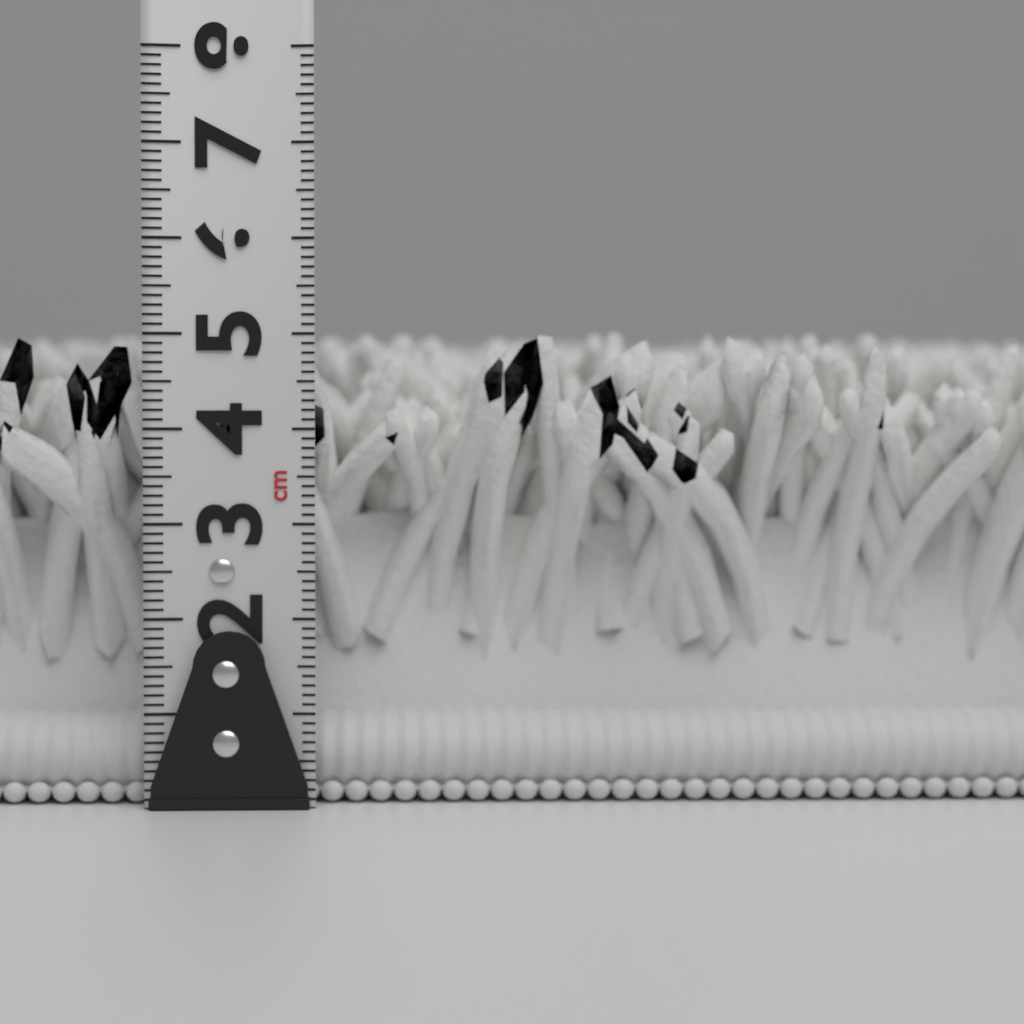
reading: 5.1 cm
